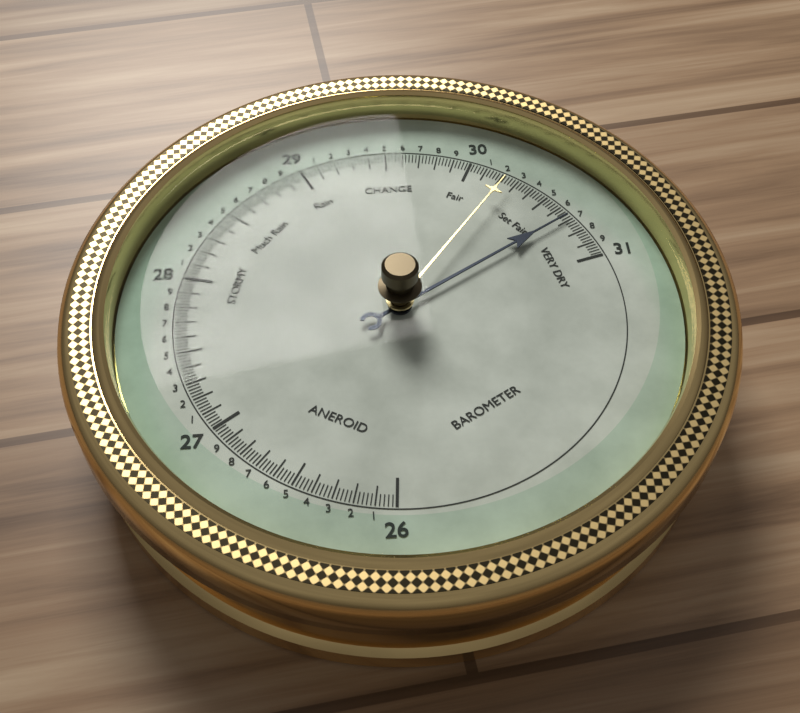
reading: 30.68 (no unit)
